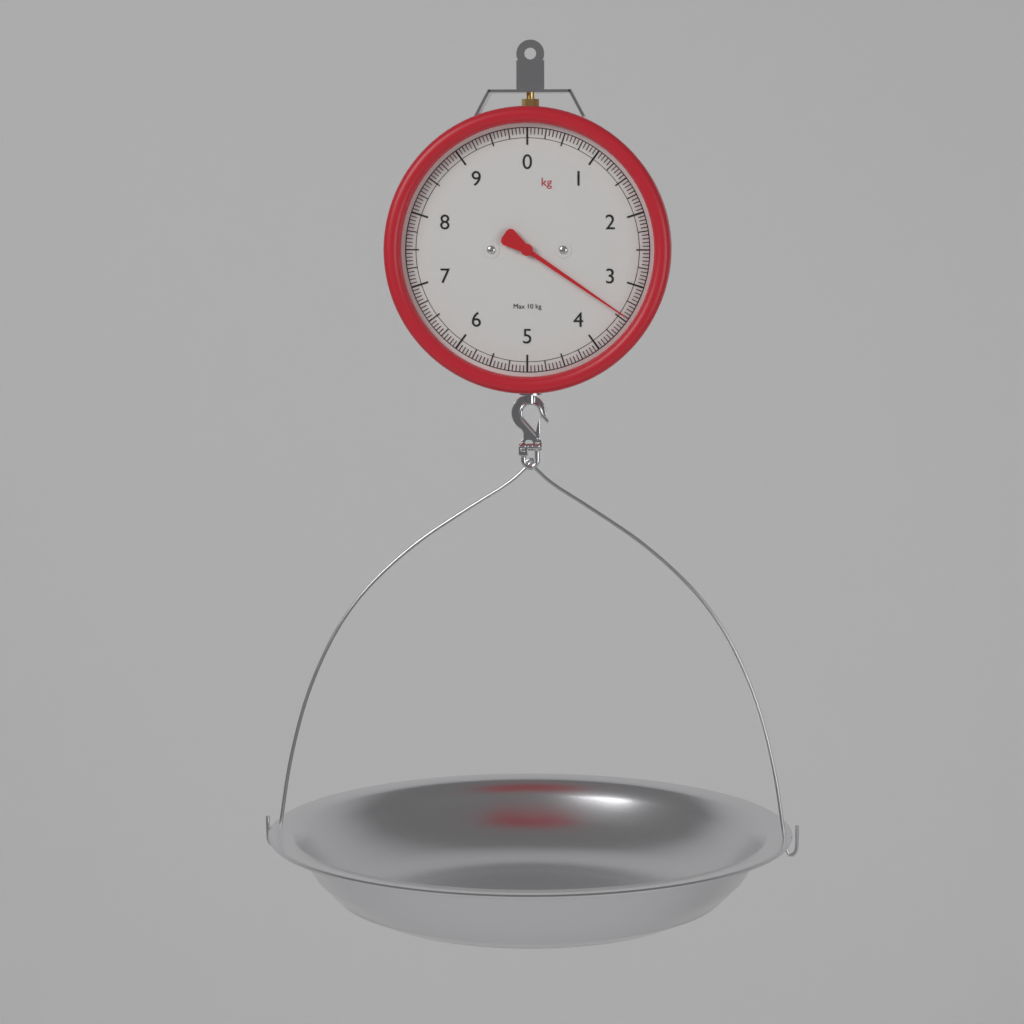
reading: 3.45 kg
